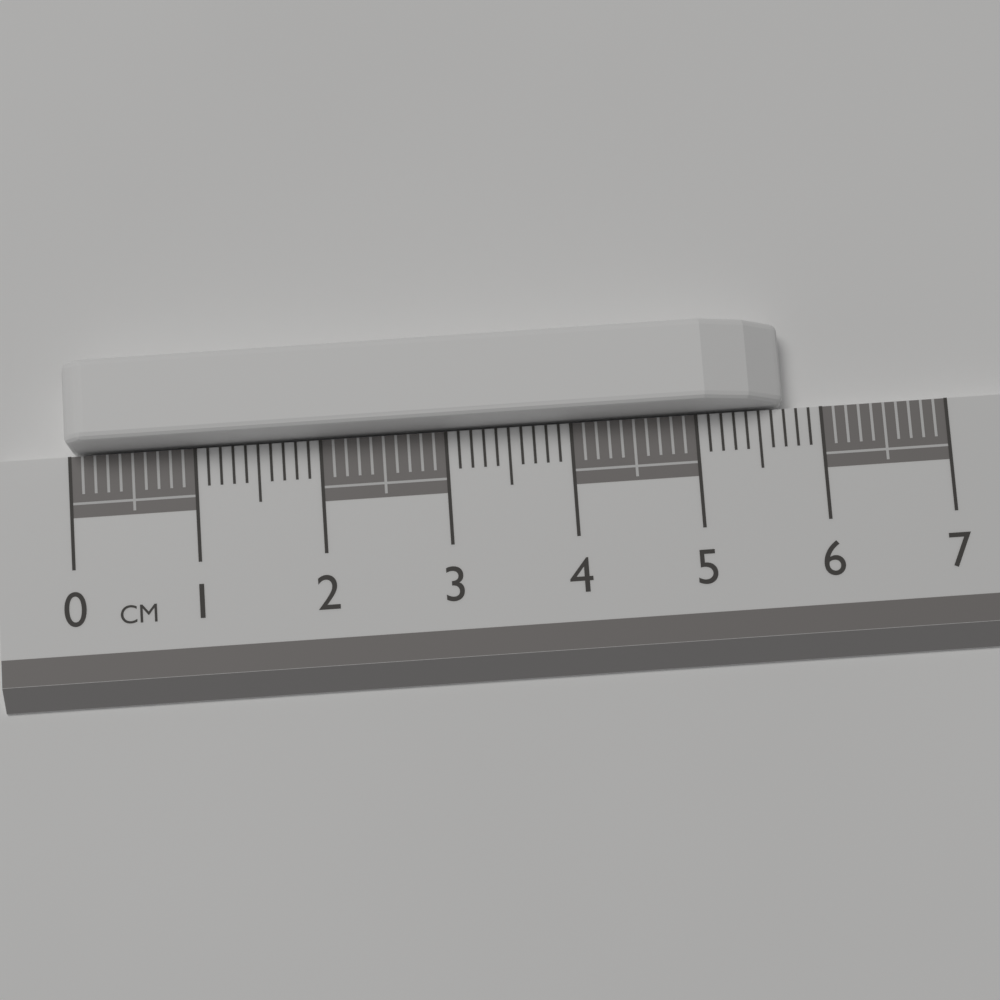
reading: 5.7 cm
